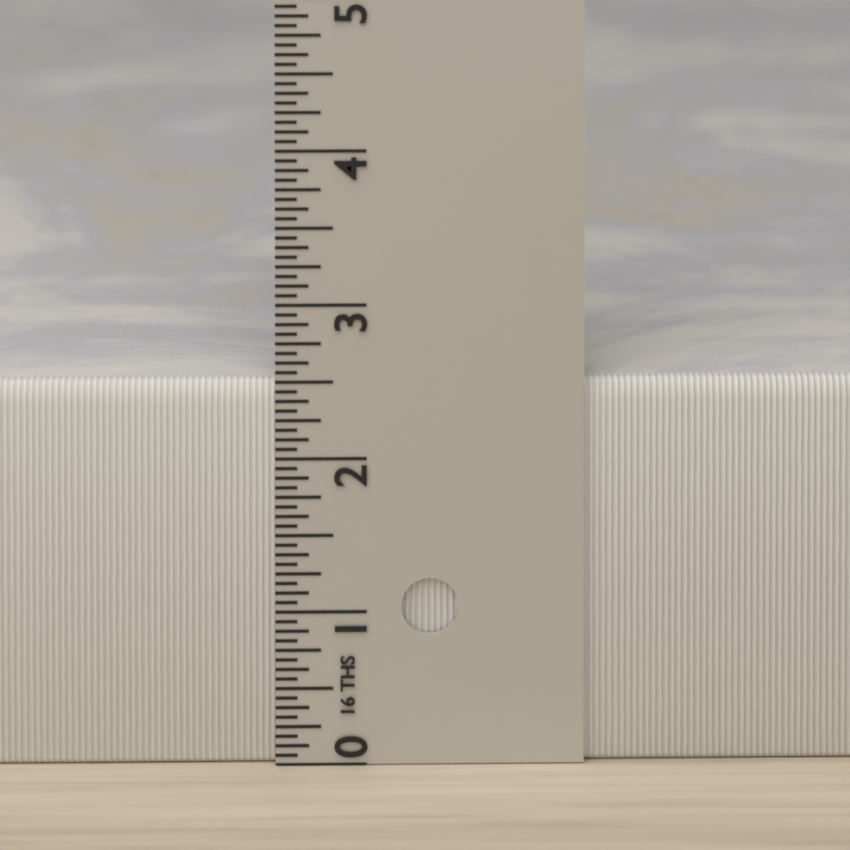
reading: 2.5000 in
